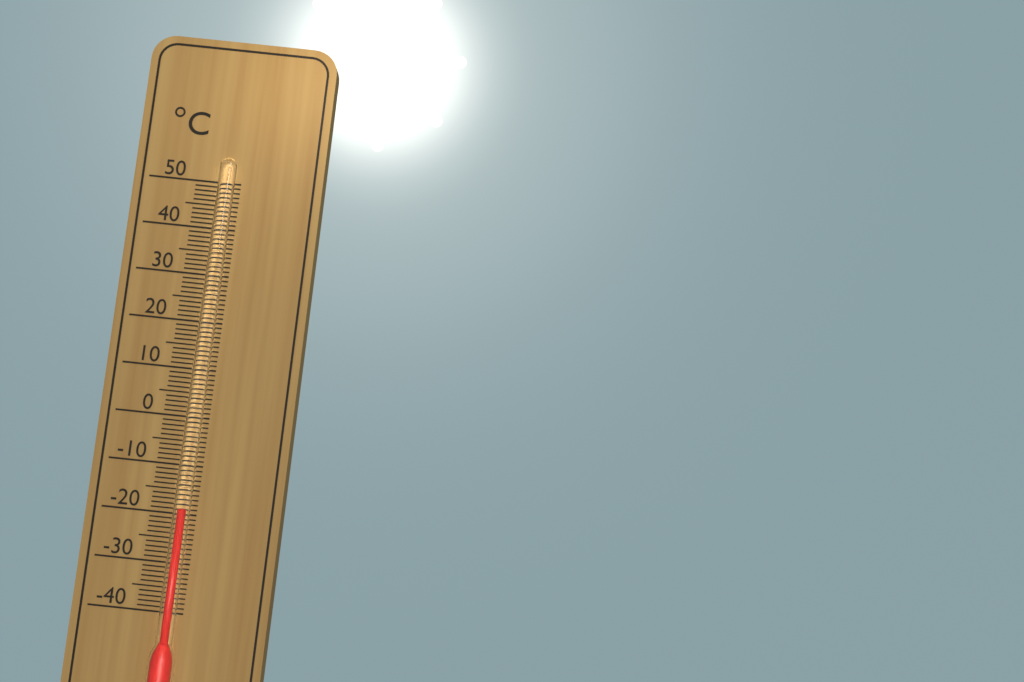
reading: -19 °C
